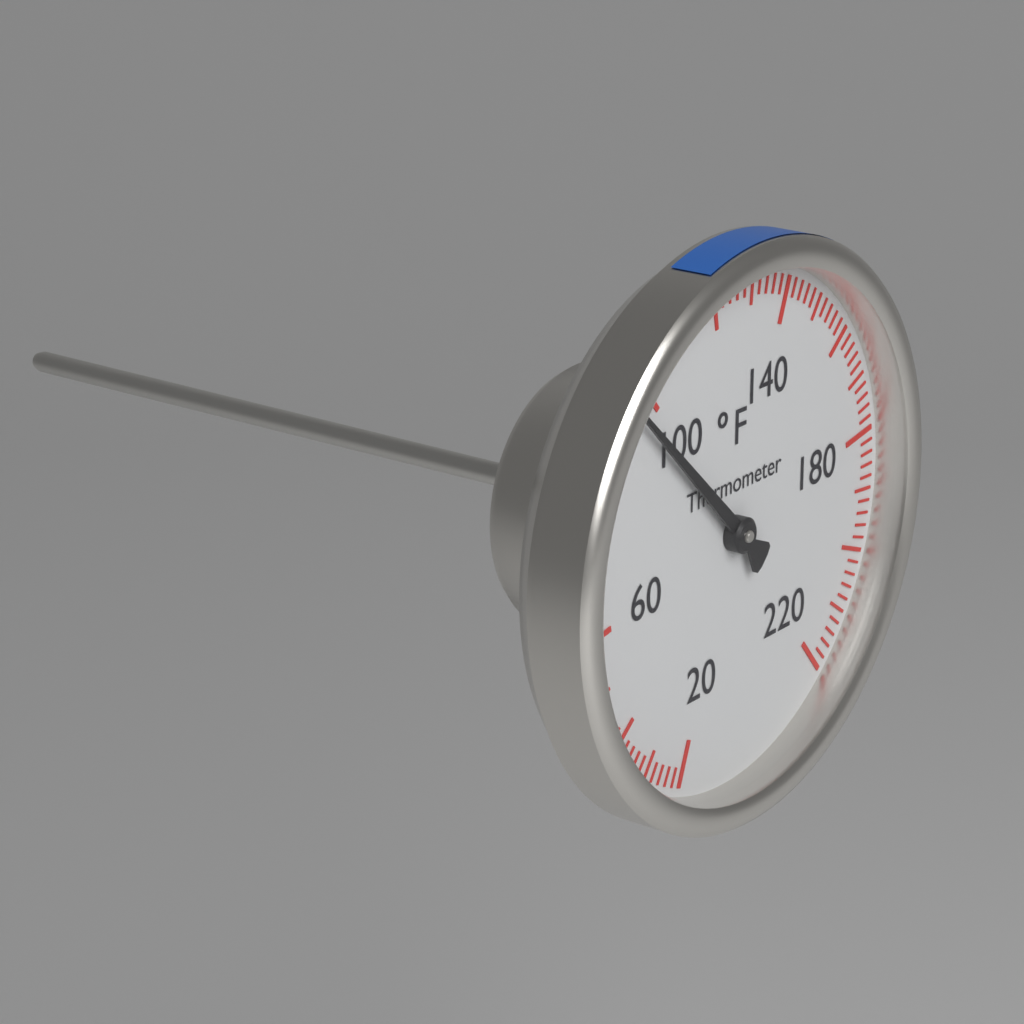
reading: 96 °F
